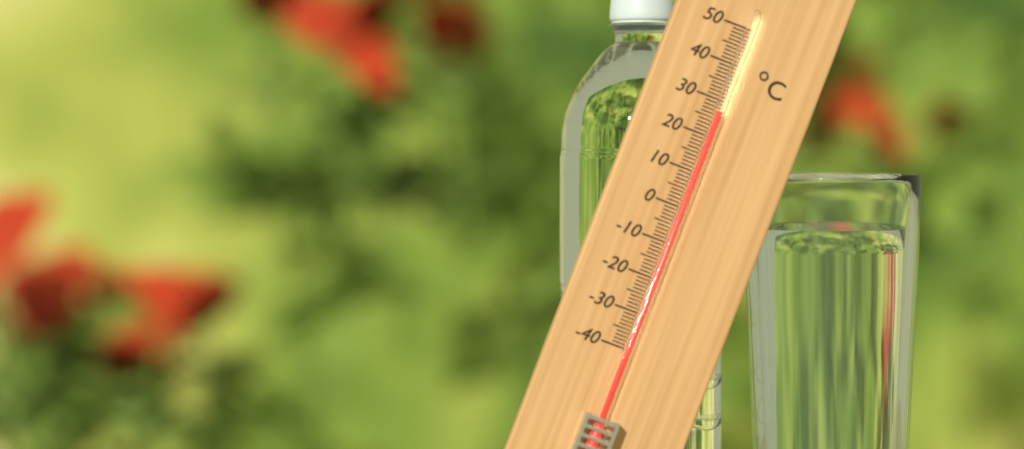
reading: 27 °C
